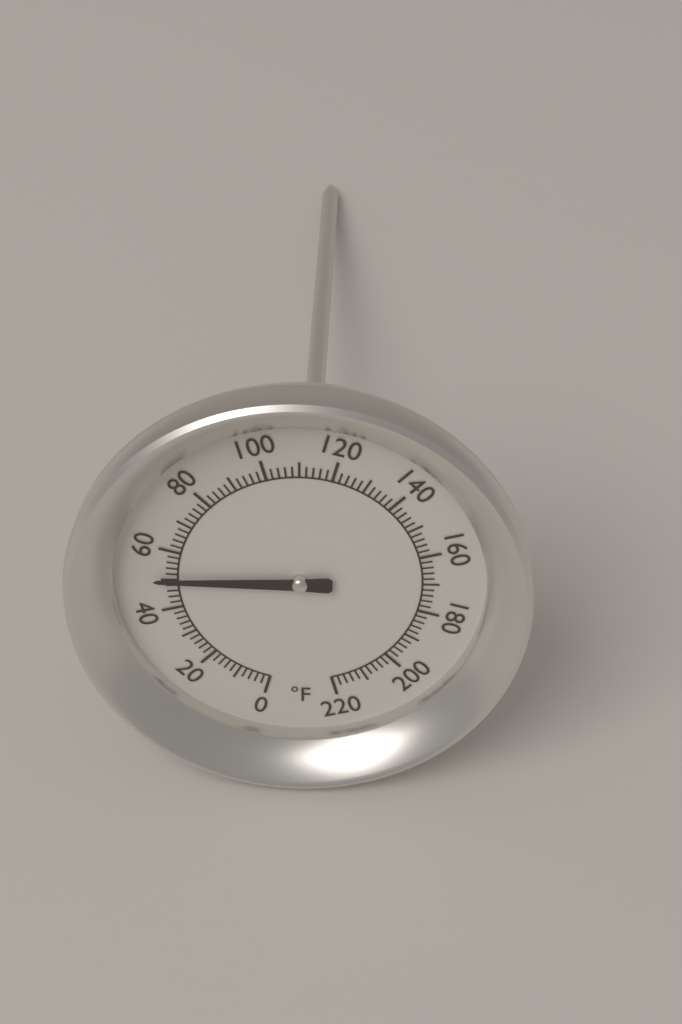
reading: 50 °F
